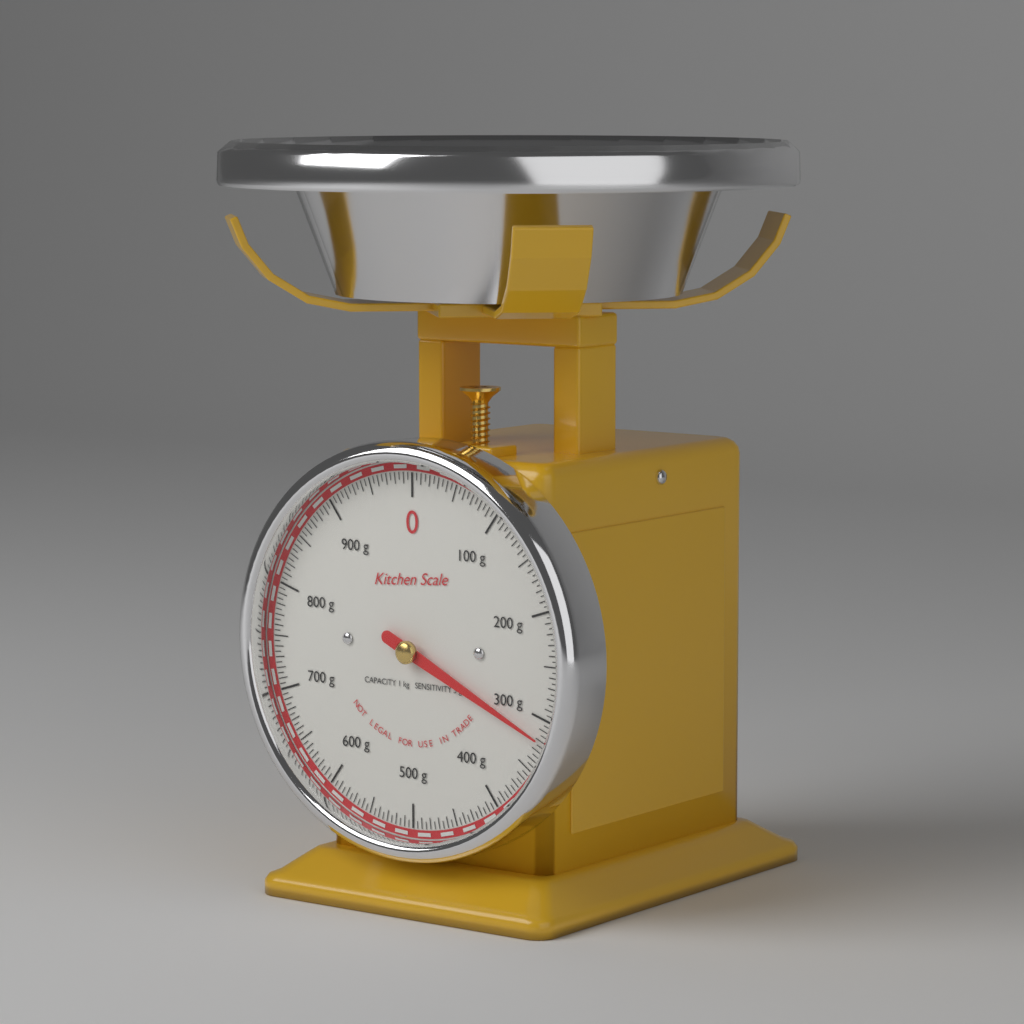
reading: 320 g
